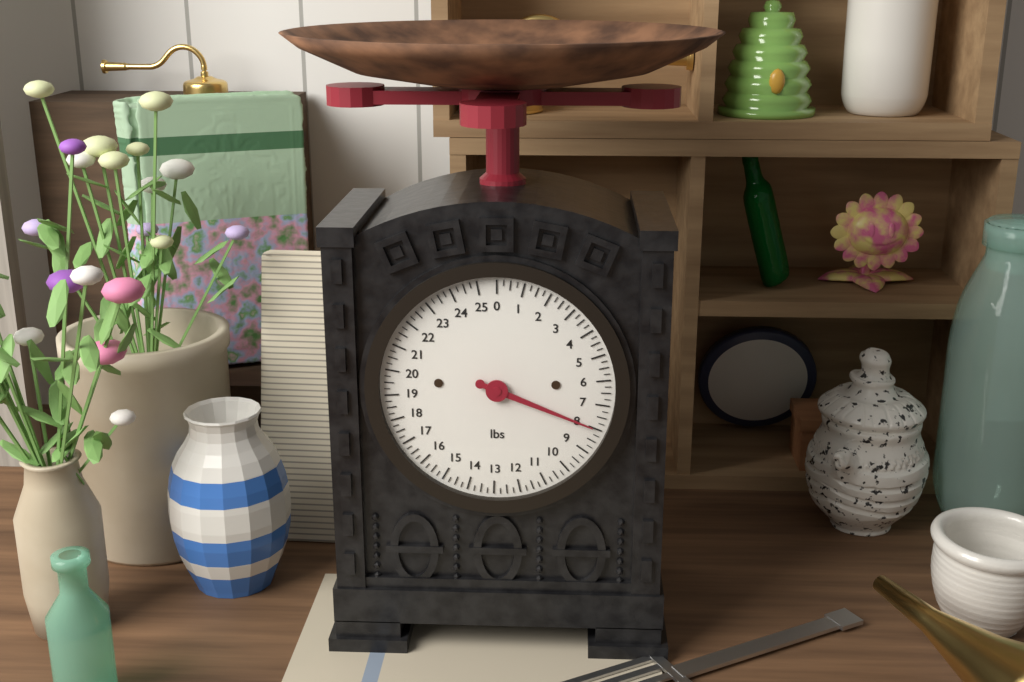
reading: 8.00 lbs
